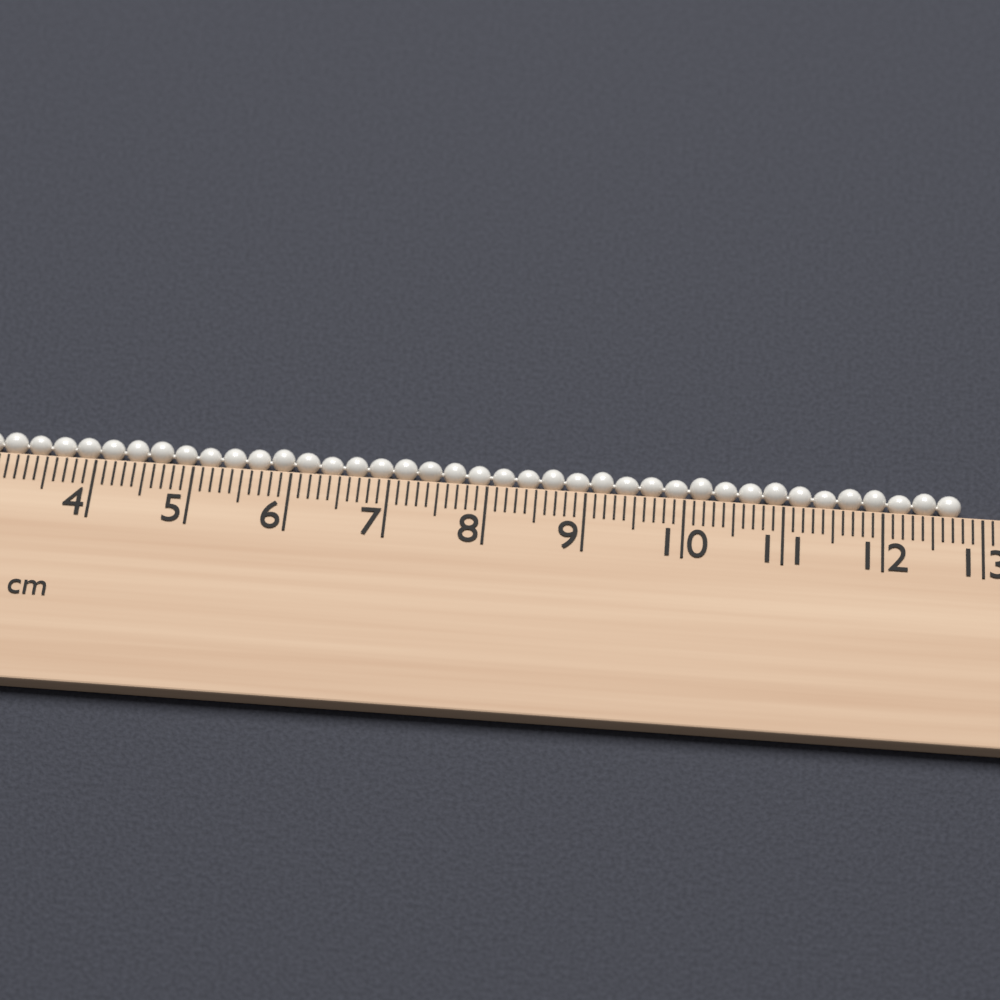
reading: 12.8 cm
